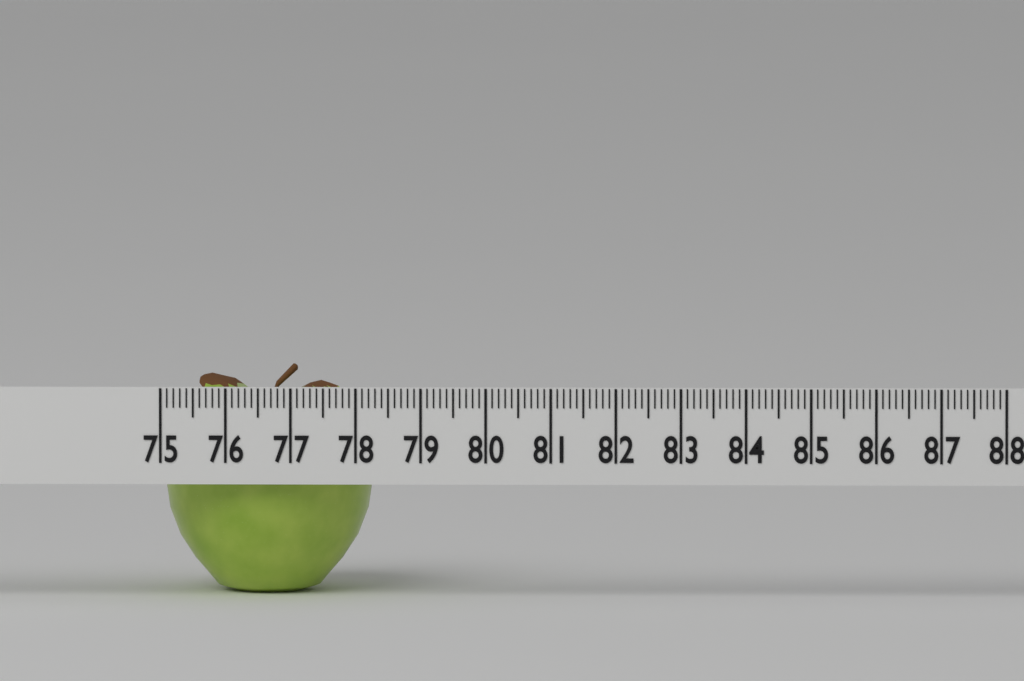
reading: 78.2 (no unit)
